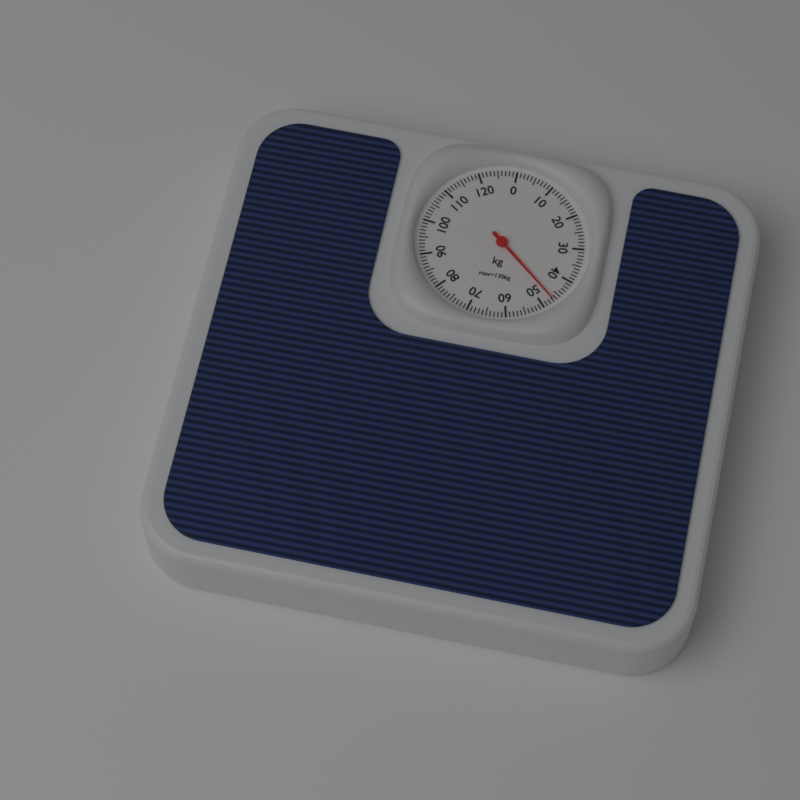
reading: 47 kg
